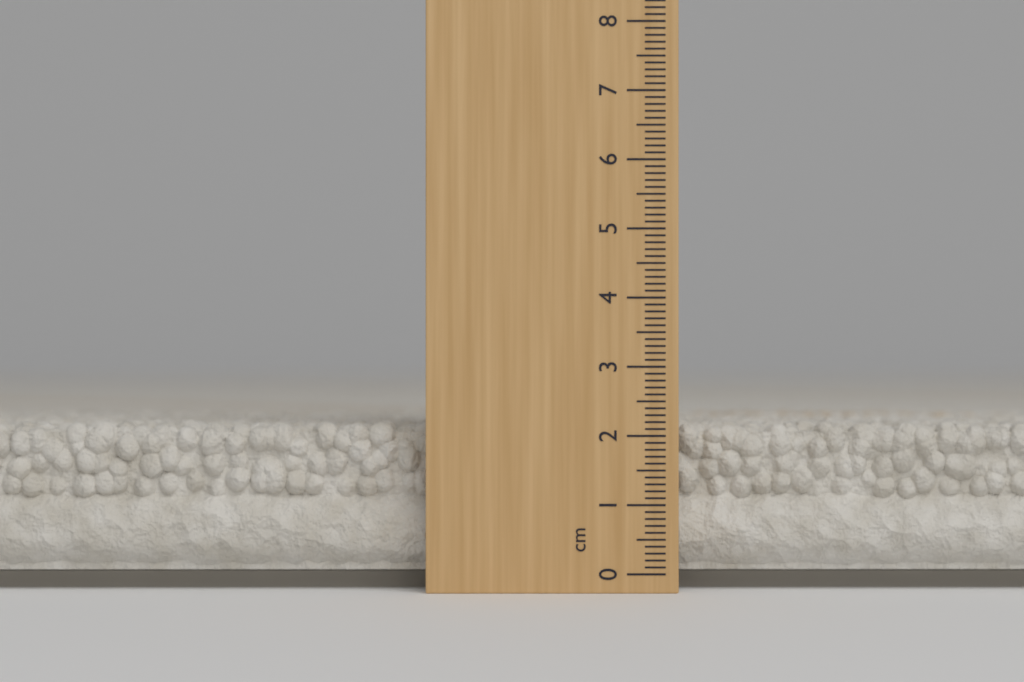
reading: 2.2 cm
